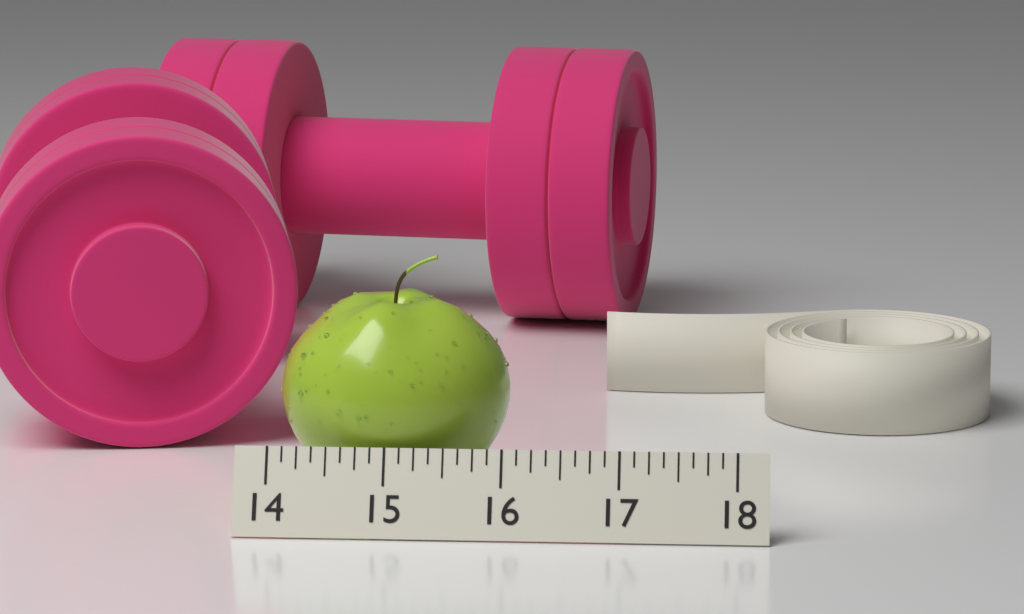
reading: 16.000 (no unit)
